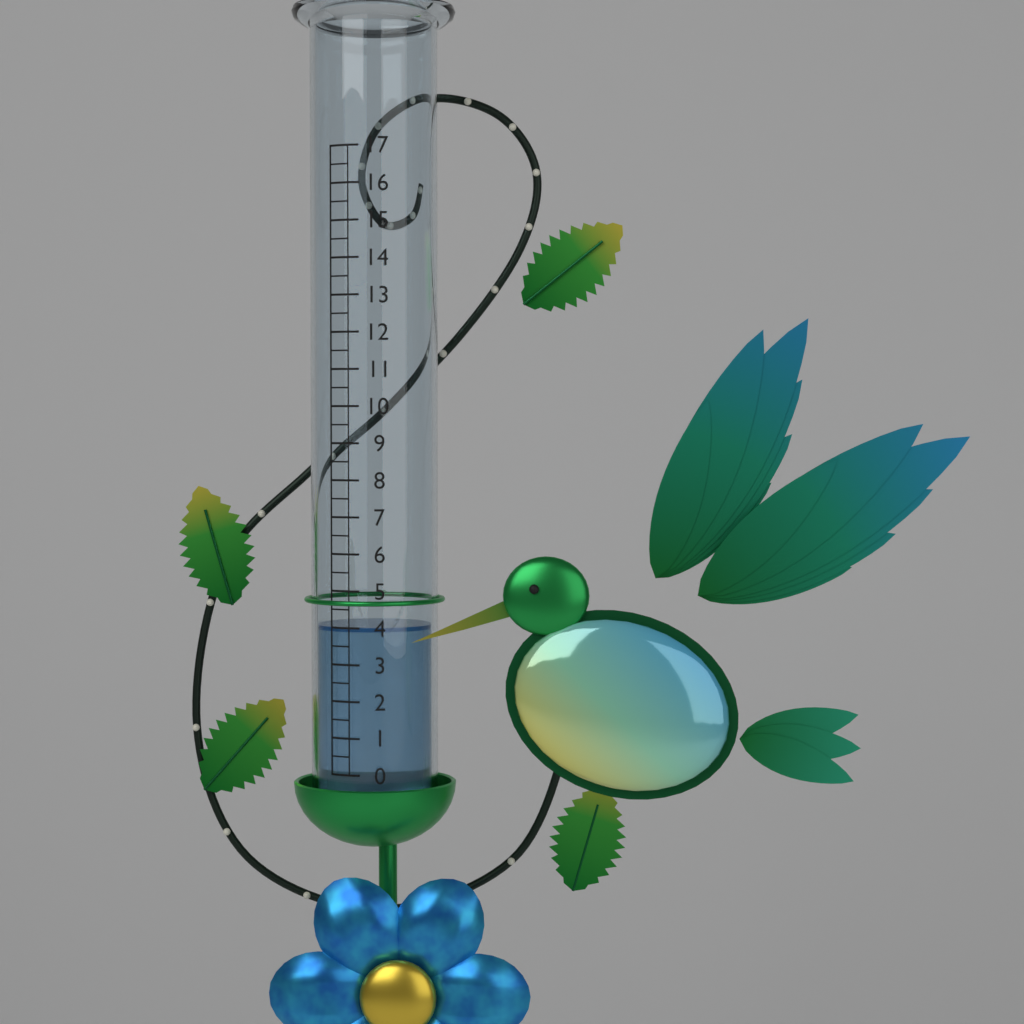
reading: 4.0 (no unit)
